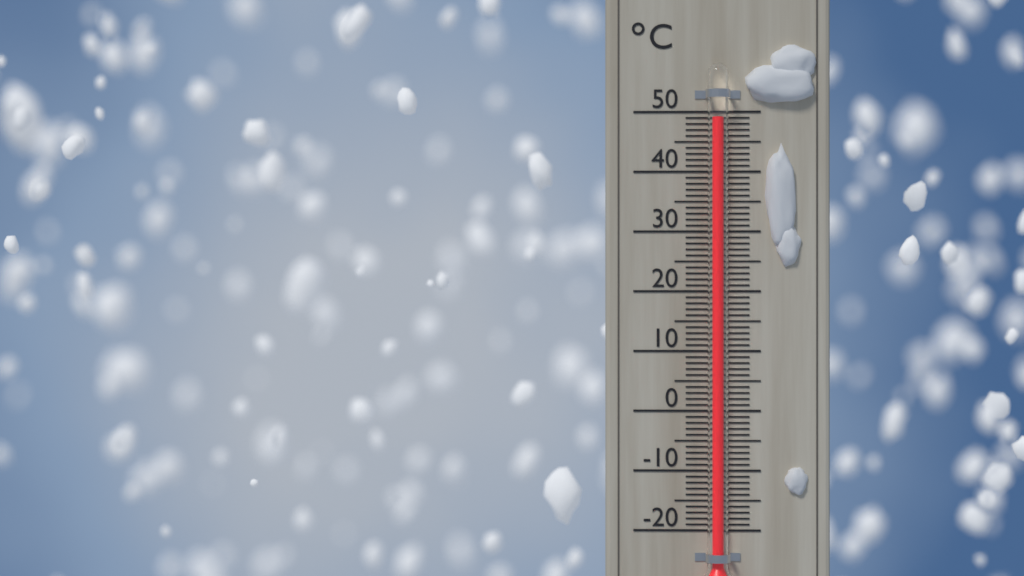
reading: 49 °C
